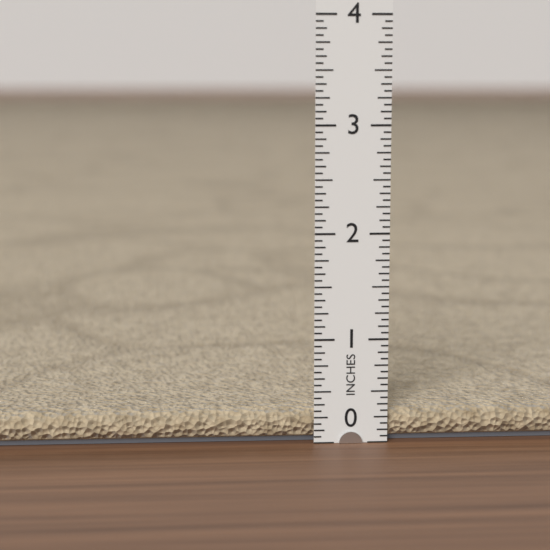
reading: 0.3125 in
